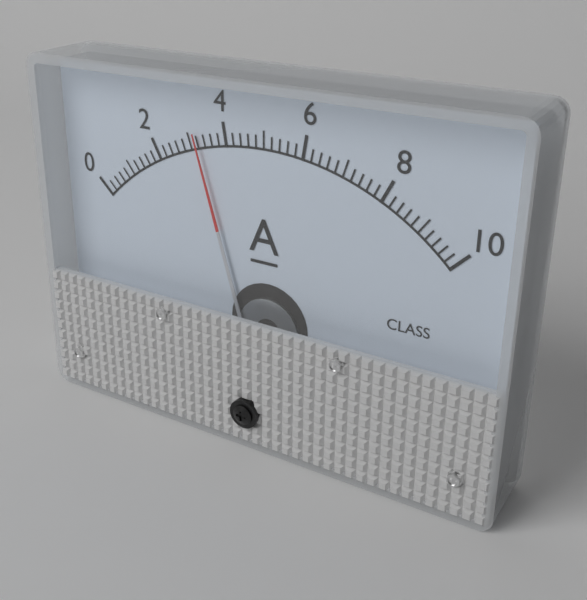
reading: 3.2 A
